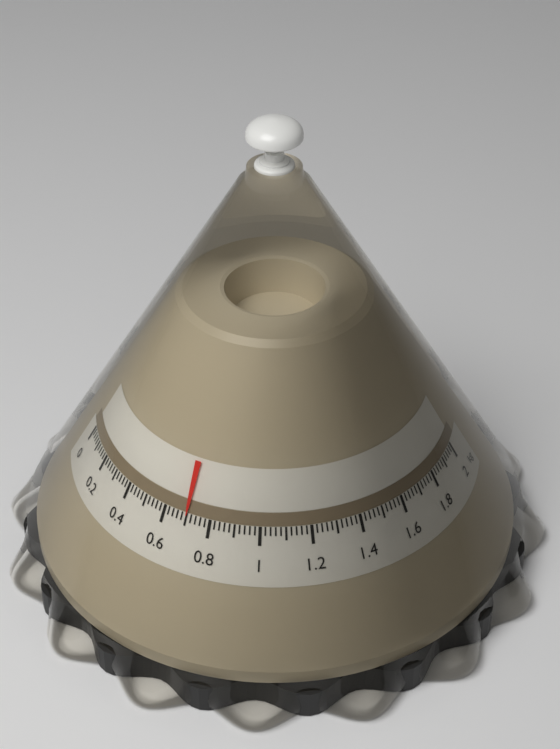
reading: 0.70 kg
